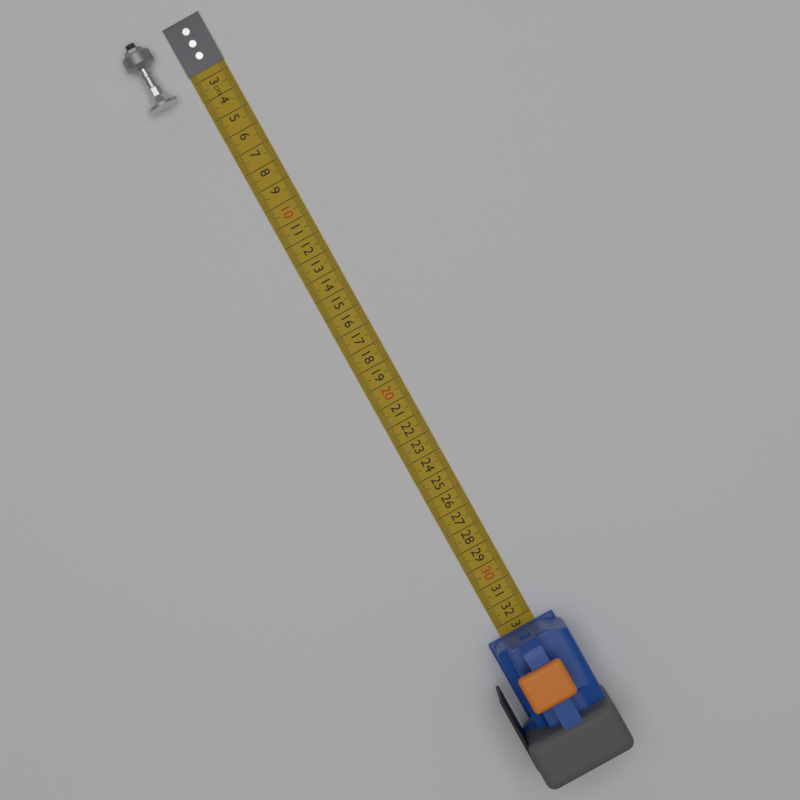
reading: 3.4 cm
